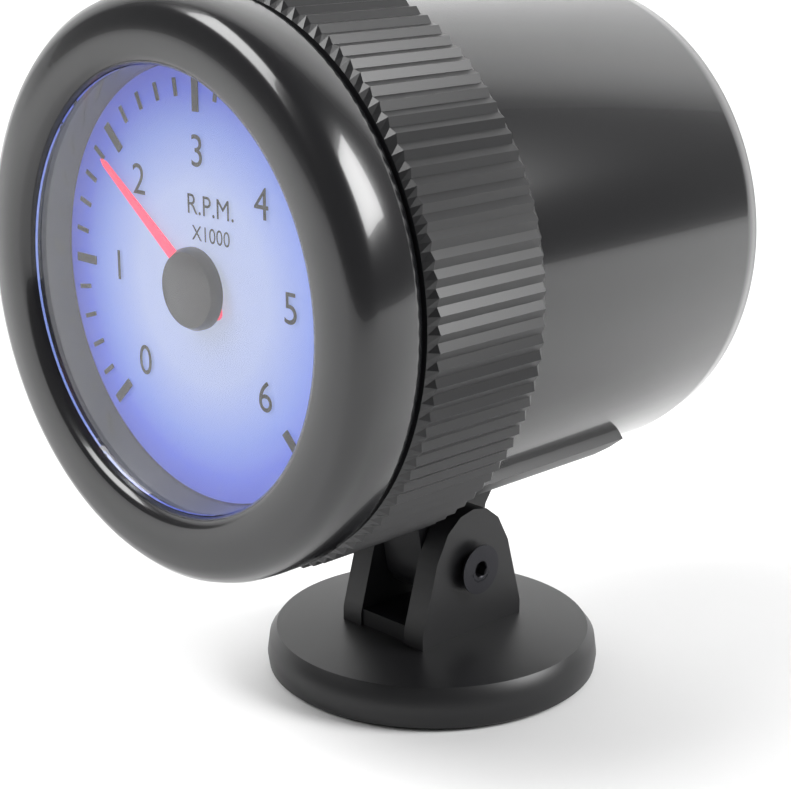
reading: 1.8 RPM x1000
